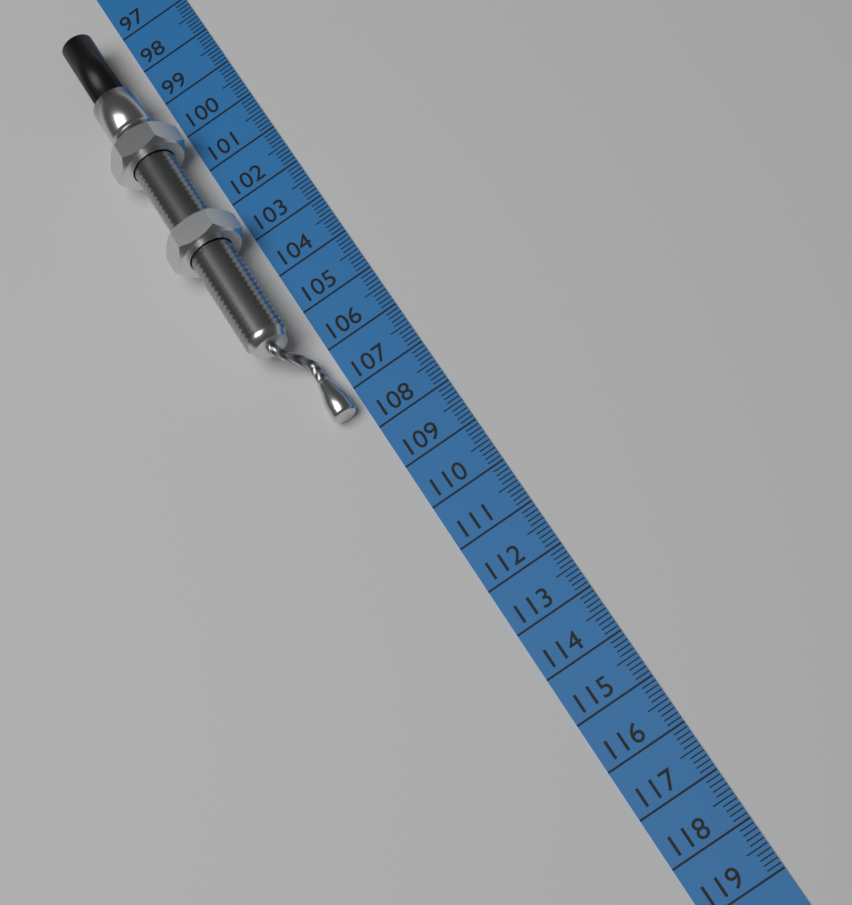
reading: 107.5 cm
